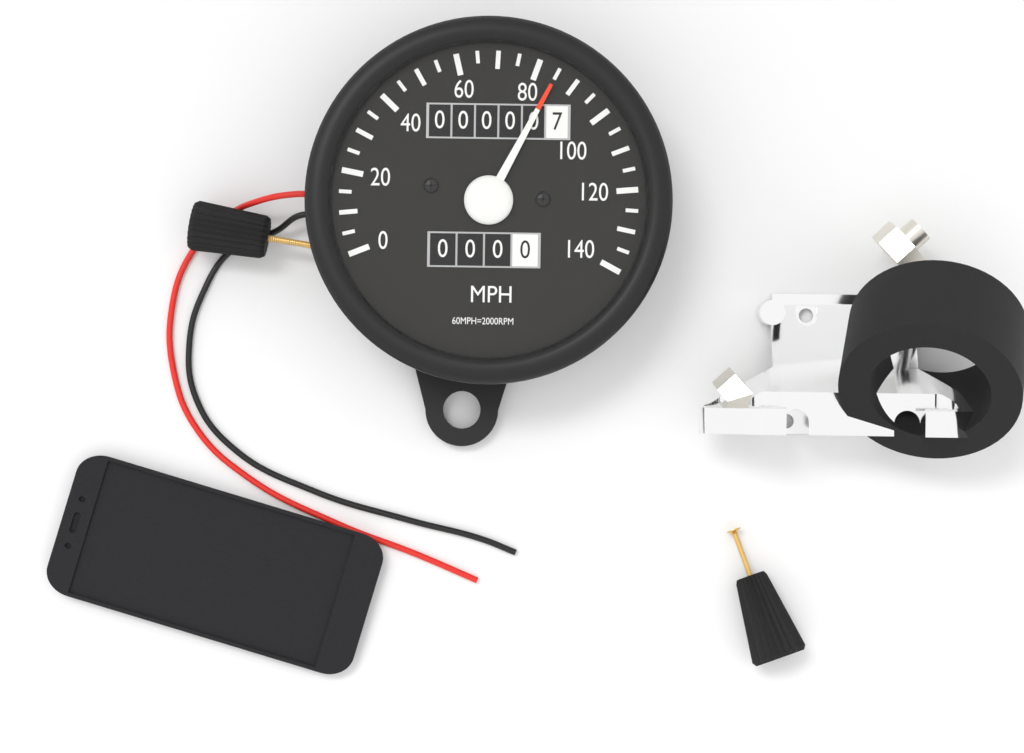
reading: 85 MPH
